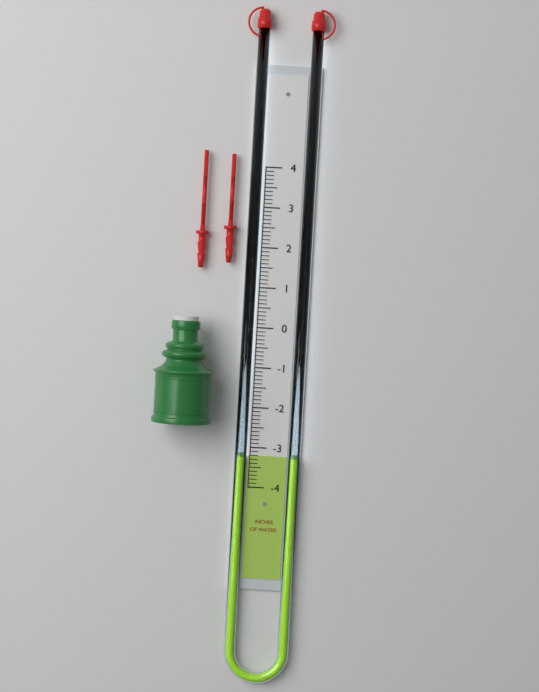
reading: -3.2 in
